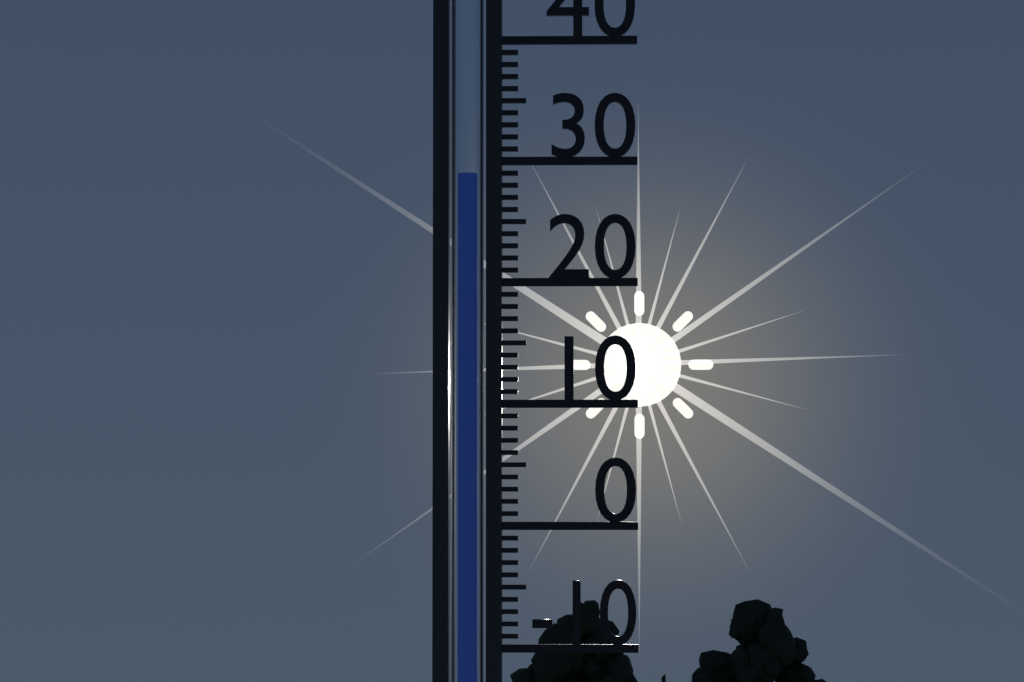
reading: 29 (no unit)
